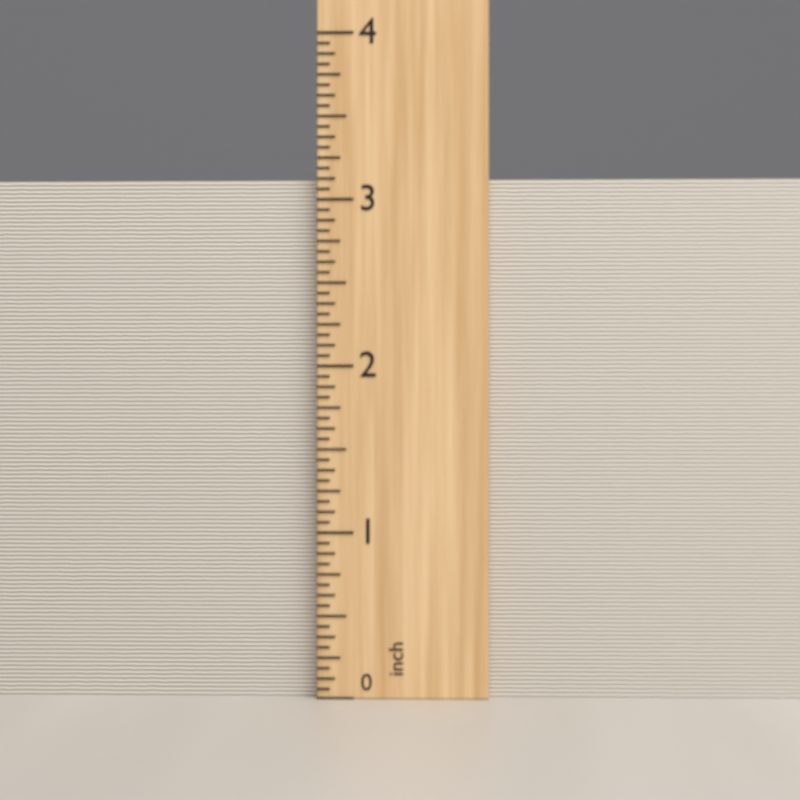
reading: 3.1250 inch
